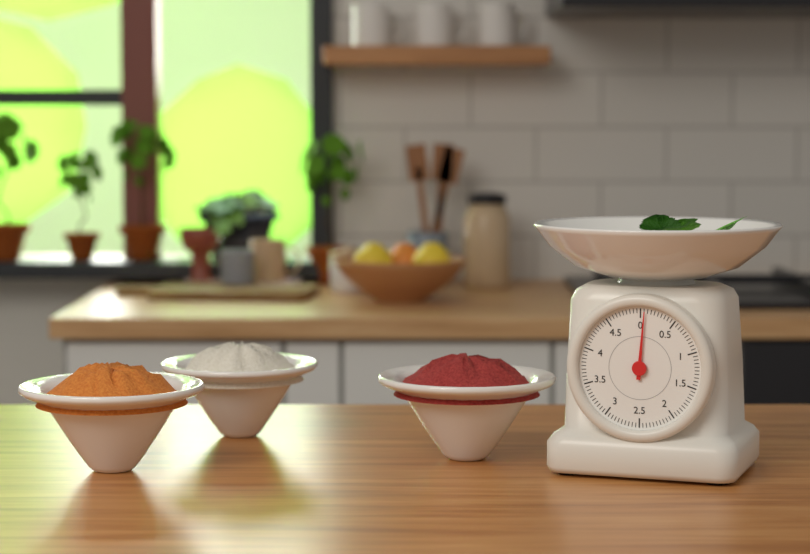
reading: 0.06 (no unit)
